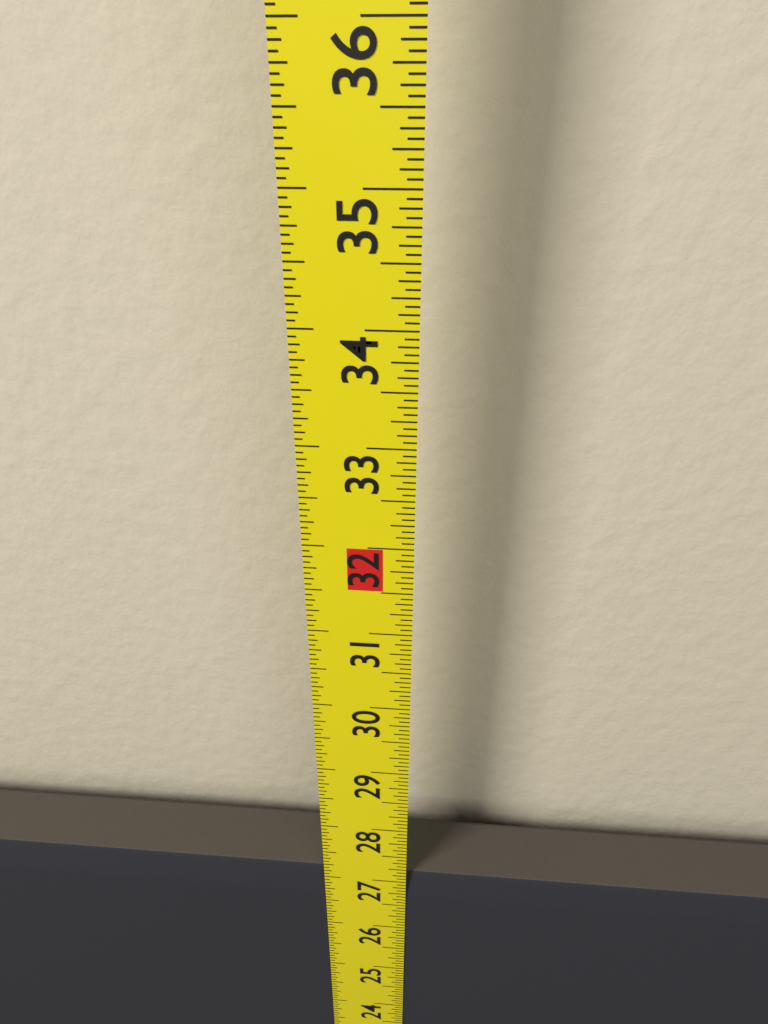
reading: 27.1250 in
